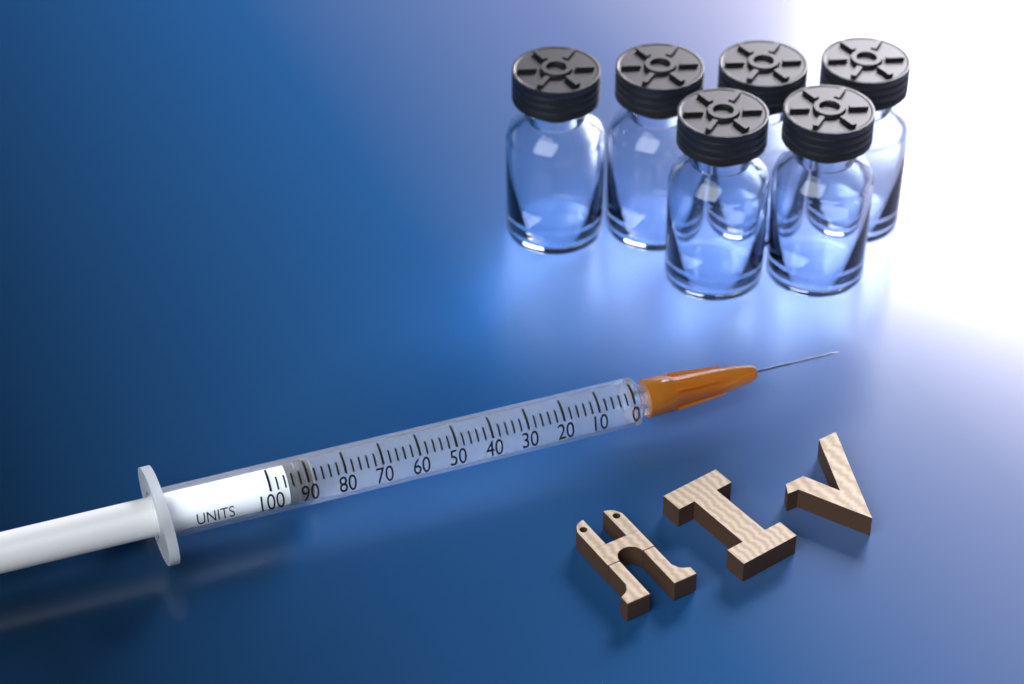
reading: 88 units
